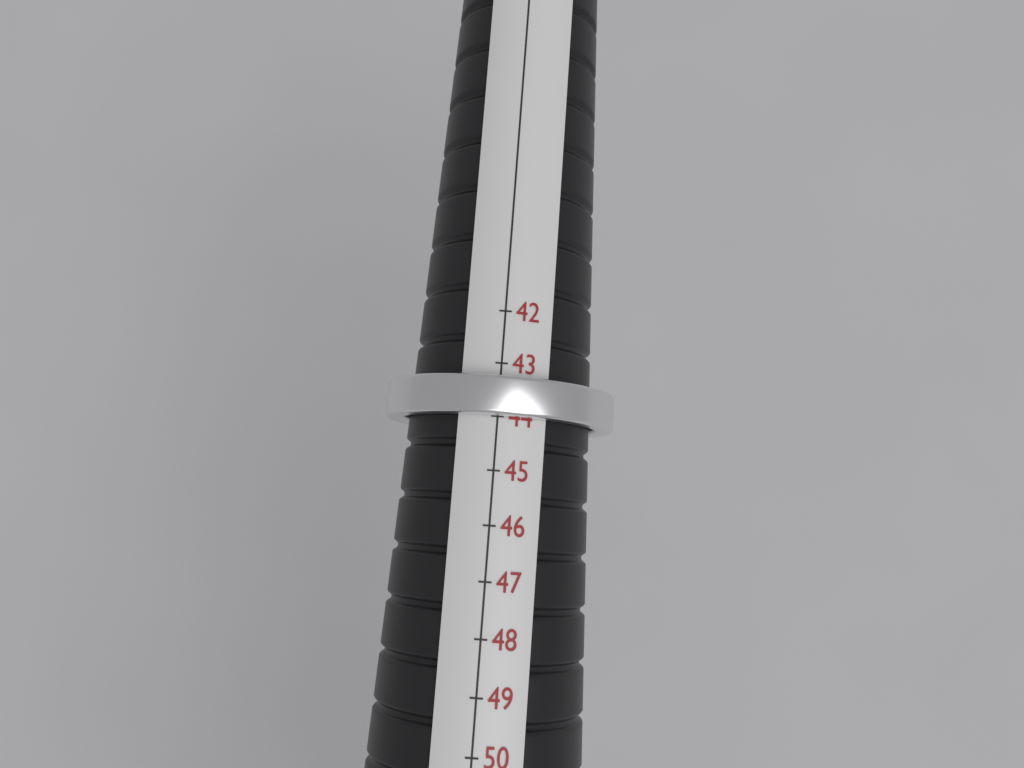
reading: 44 mm
